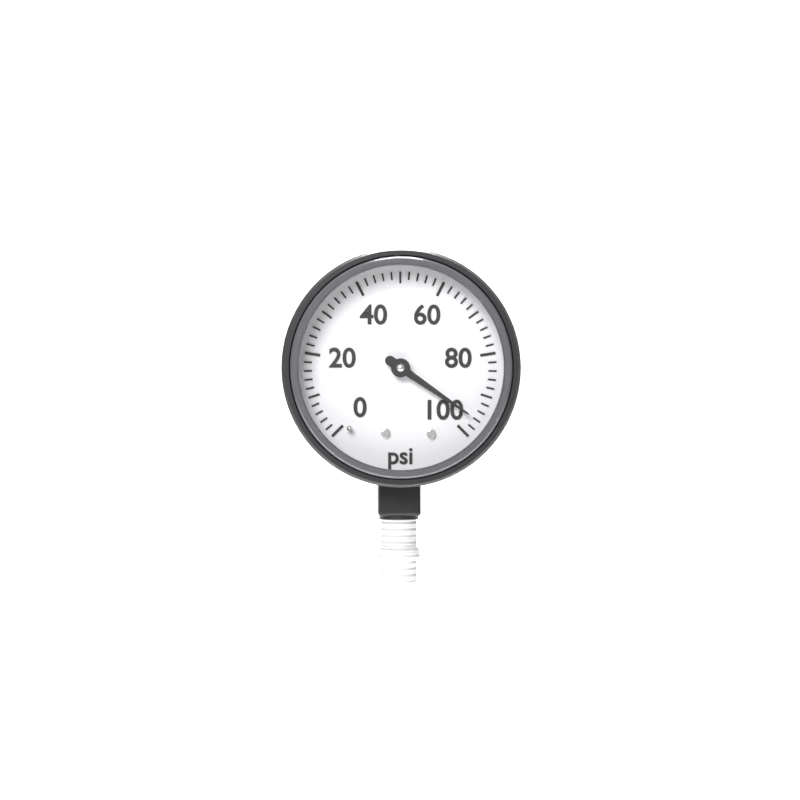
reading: 96 psi
